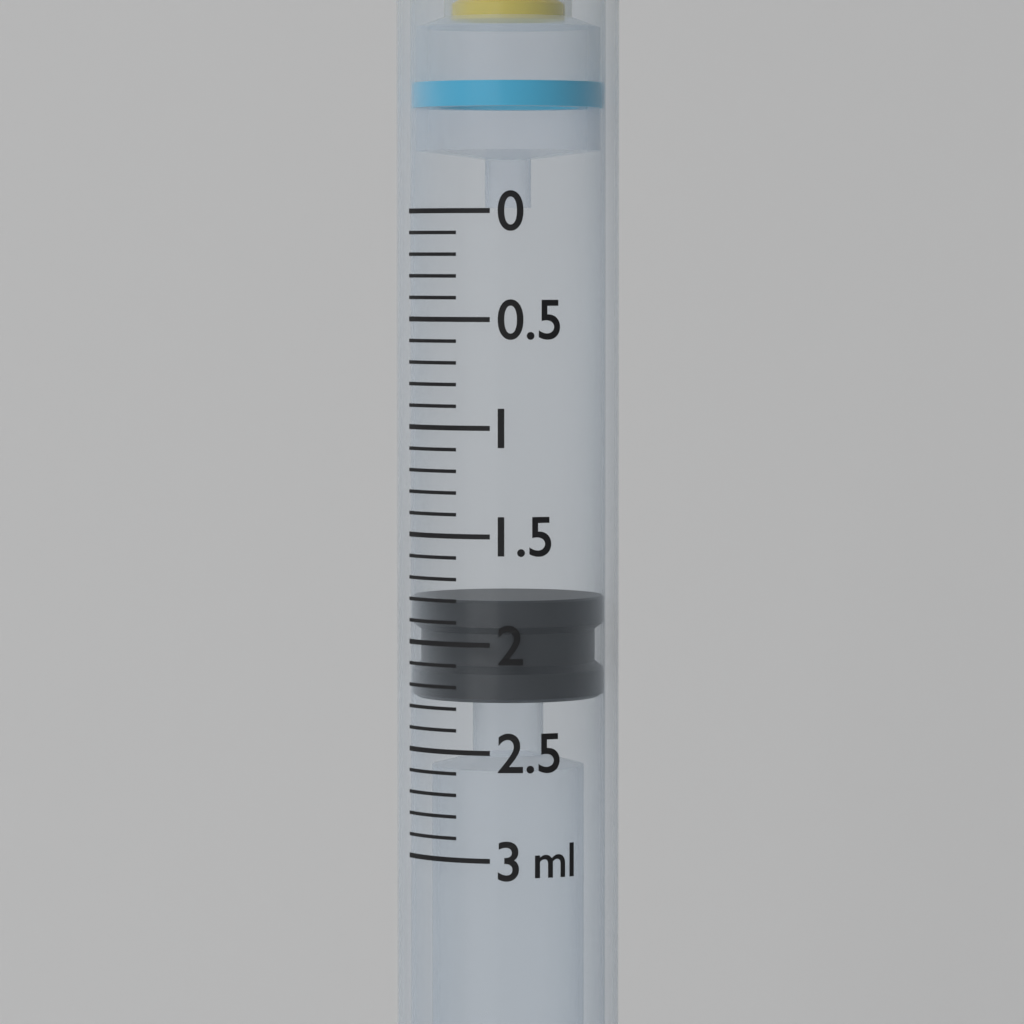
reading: 1.8 ml
